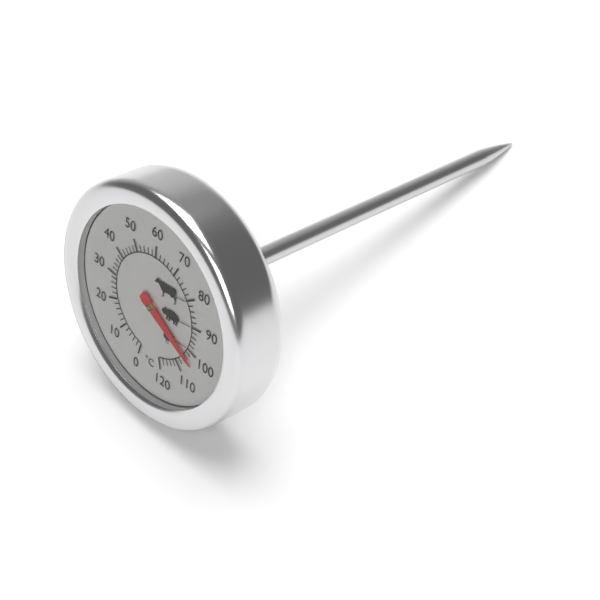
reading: 104 °C
